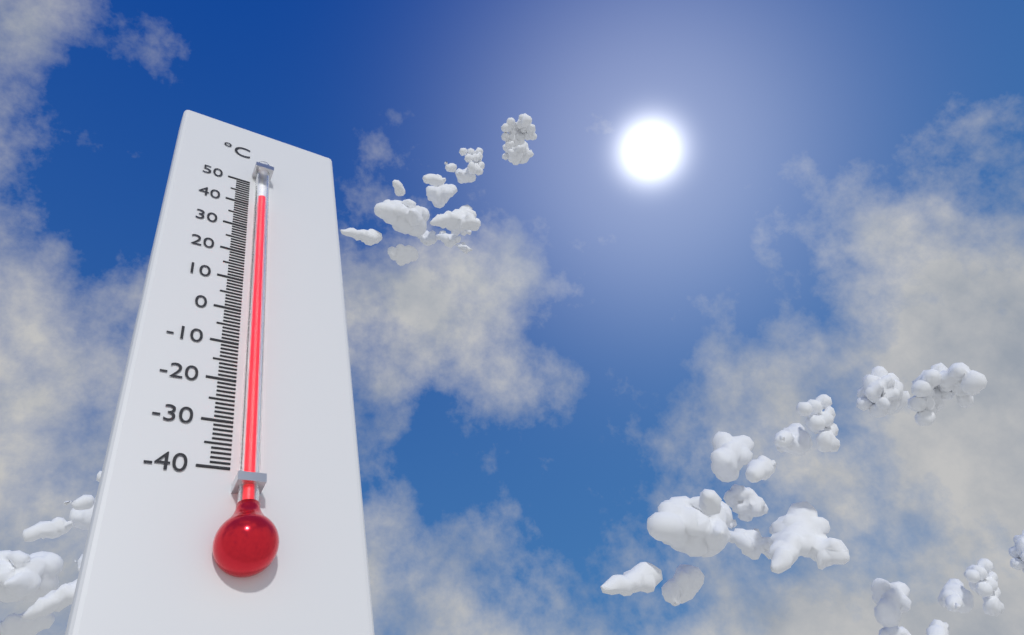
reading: 41 °C
